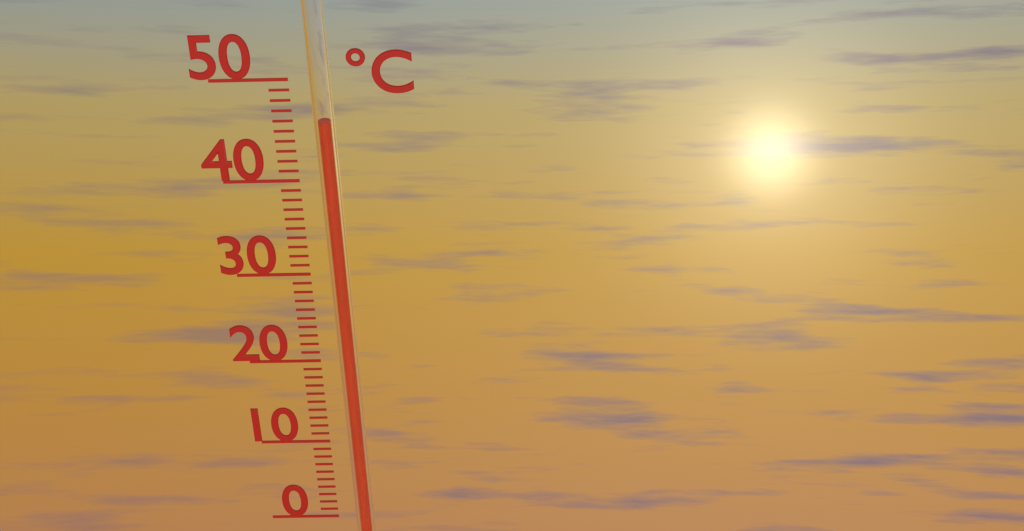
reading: 46 °C
